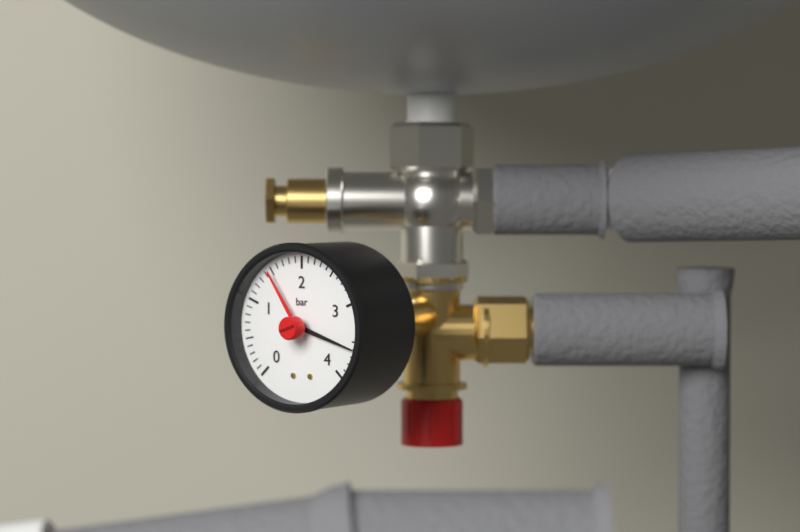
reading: 3.6 bar
